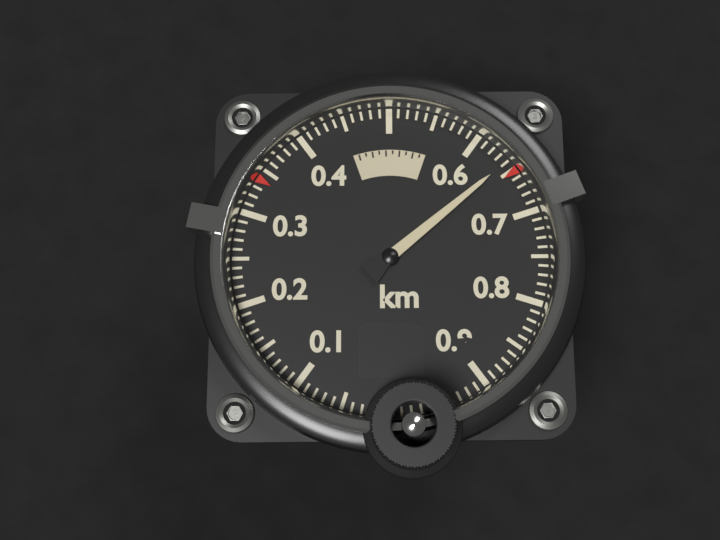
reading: 0.64 km
